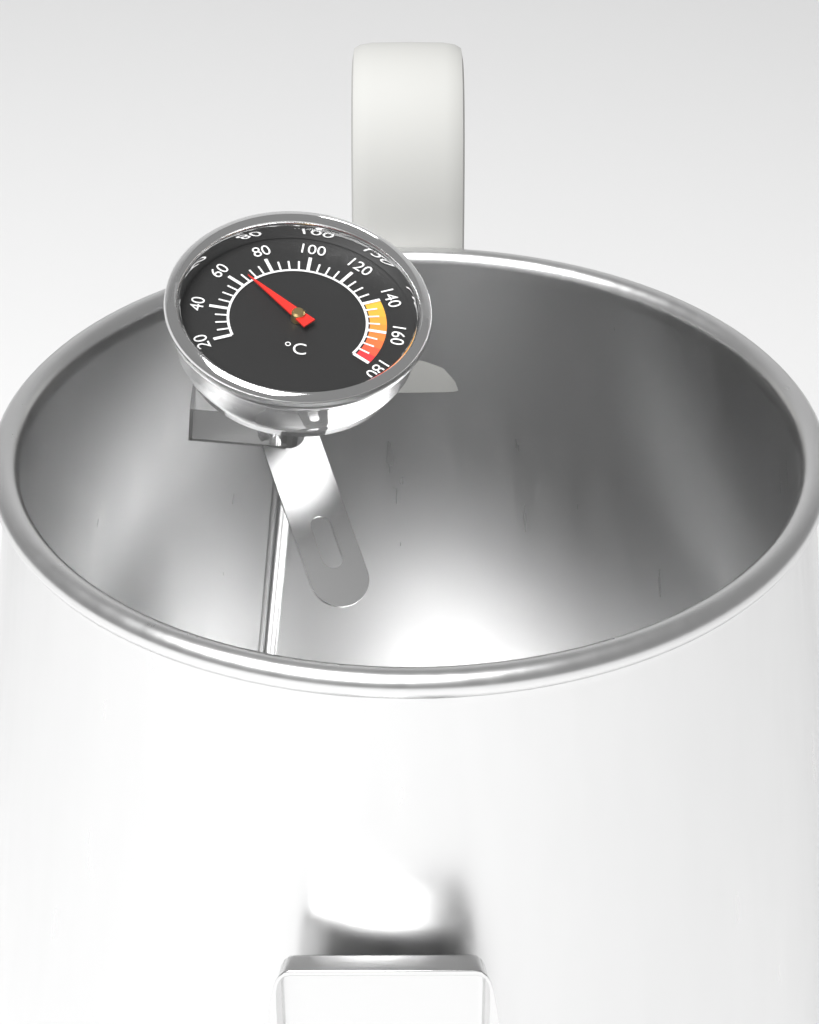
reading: 65 °C
